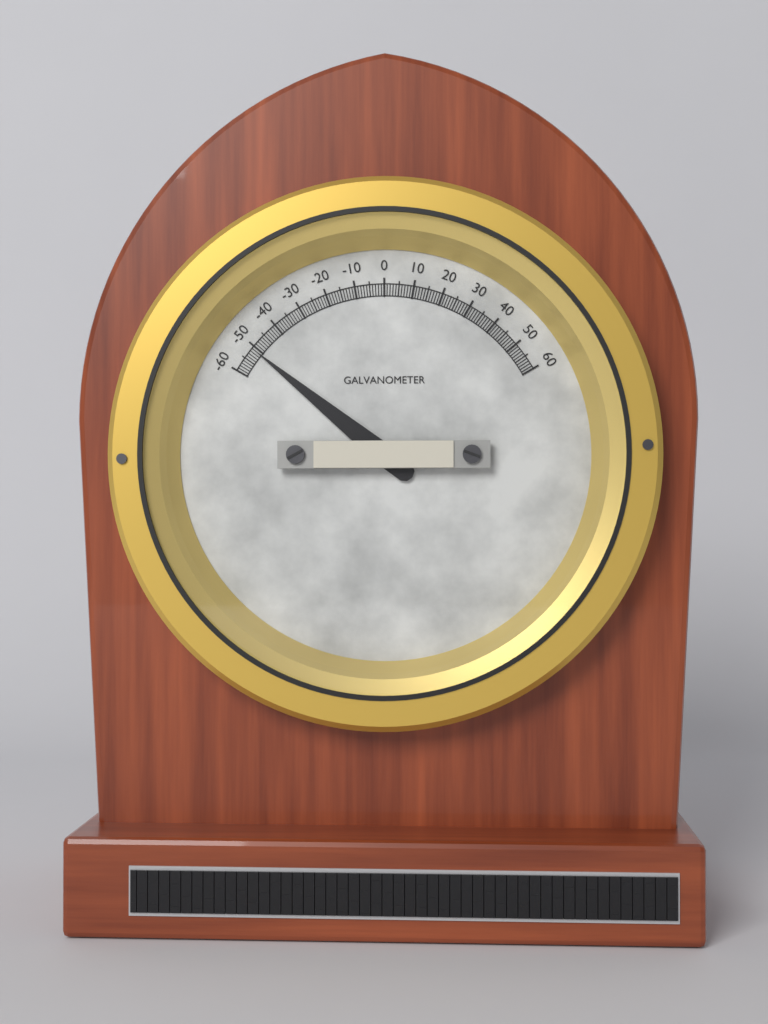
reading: -51 (no unit)
